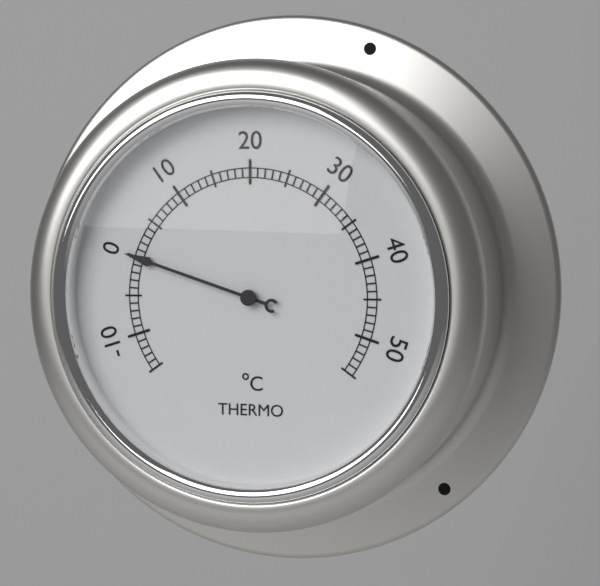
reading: 0 °C
